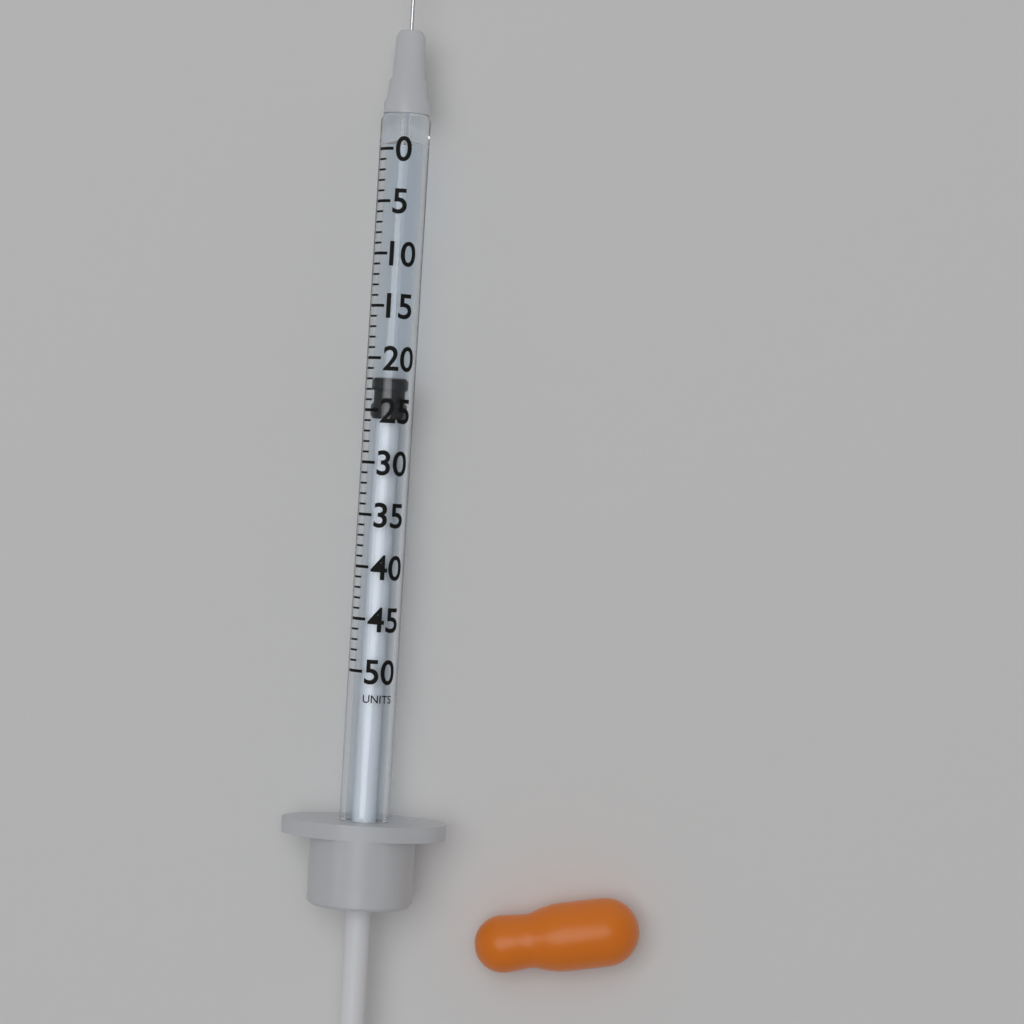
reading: 22 units
